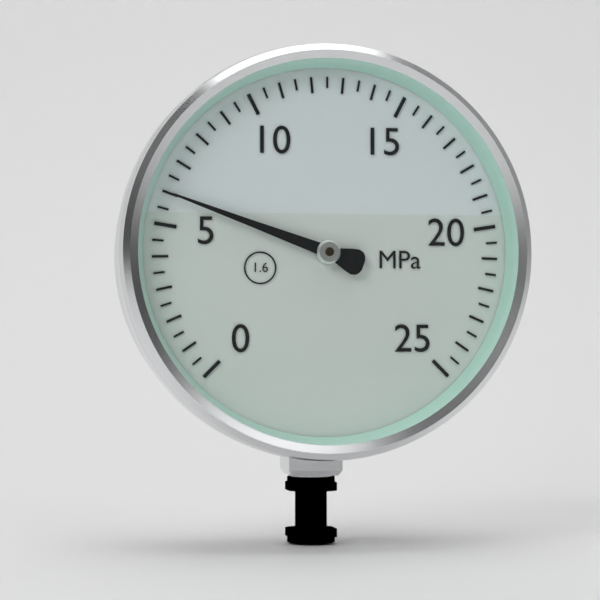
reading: 6.0 MPa
